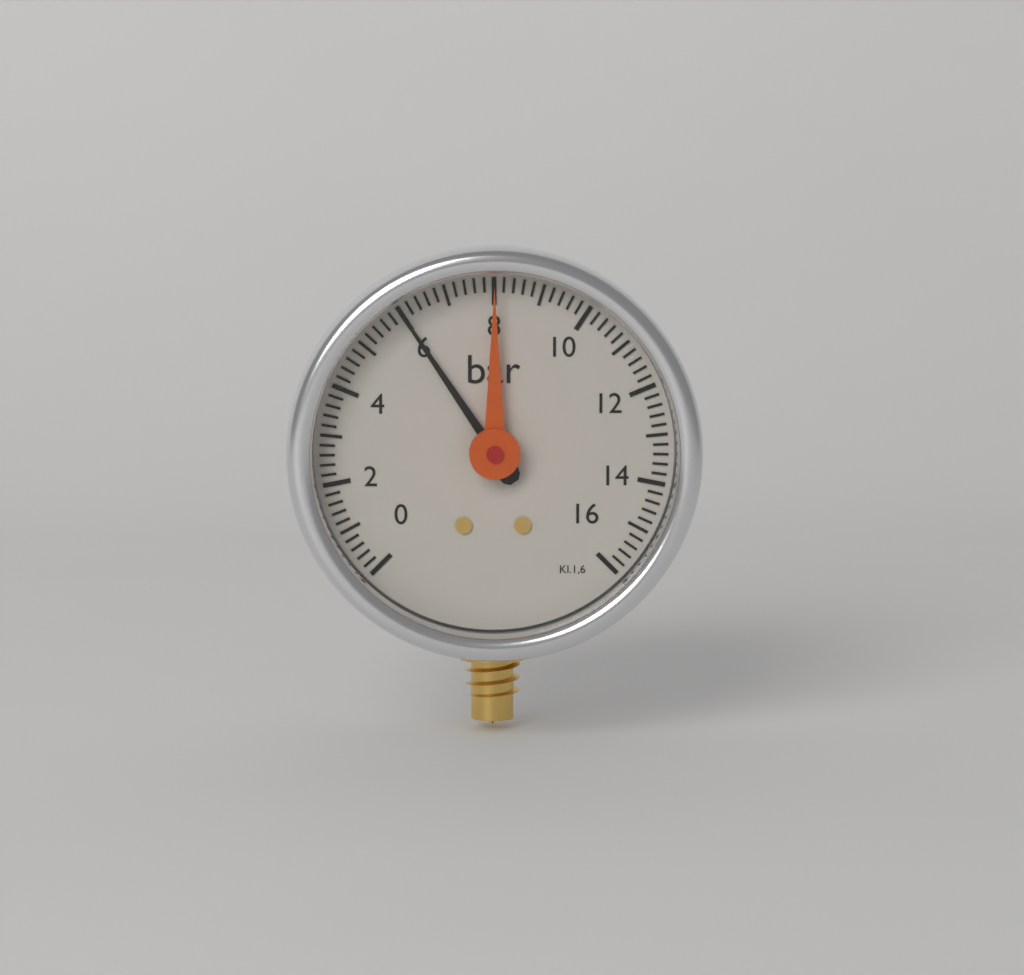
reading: 6.0 bar
